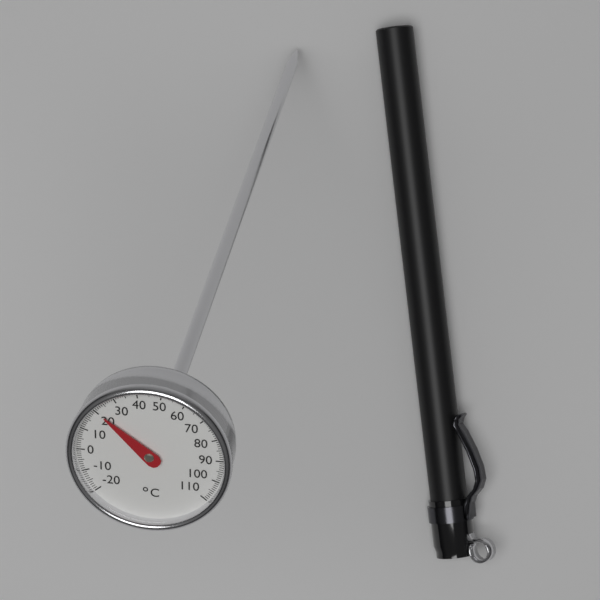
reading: 21 °C
